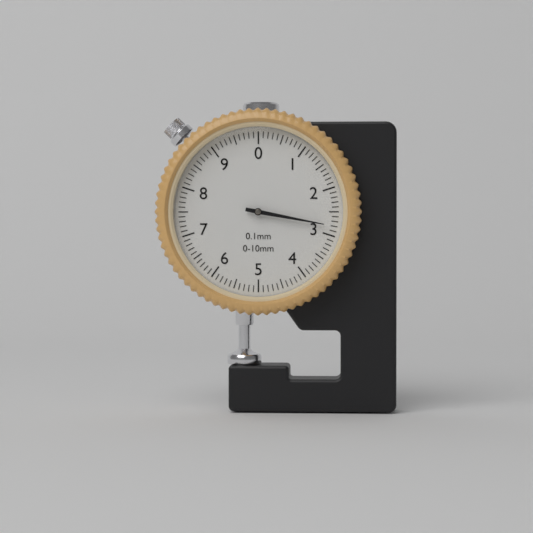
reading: 2.8 mm
